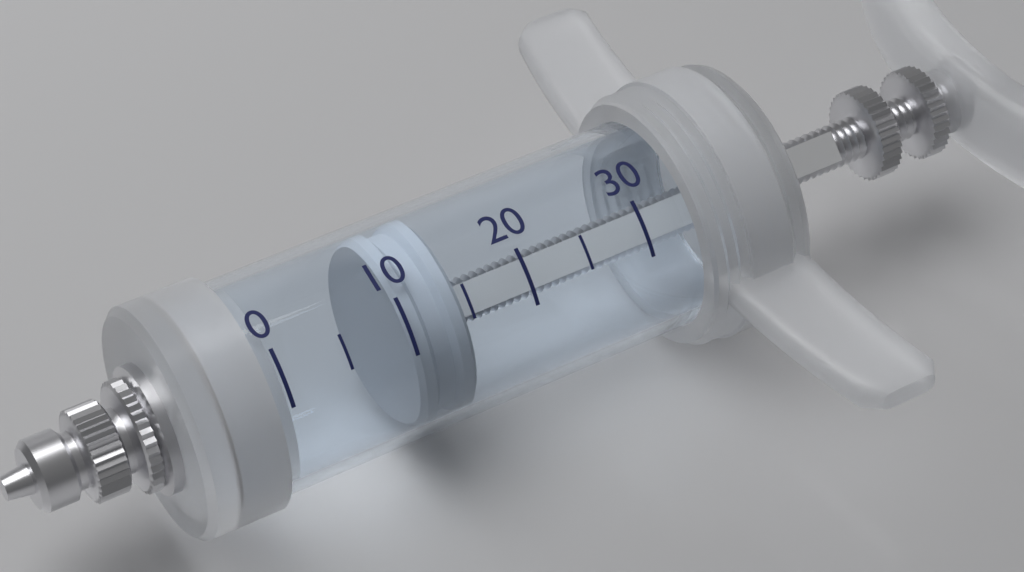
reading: 10 (no unit)
